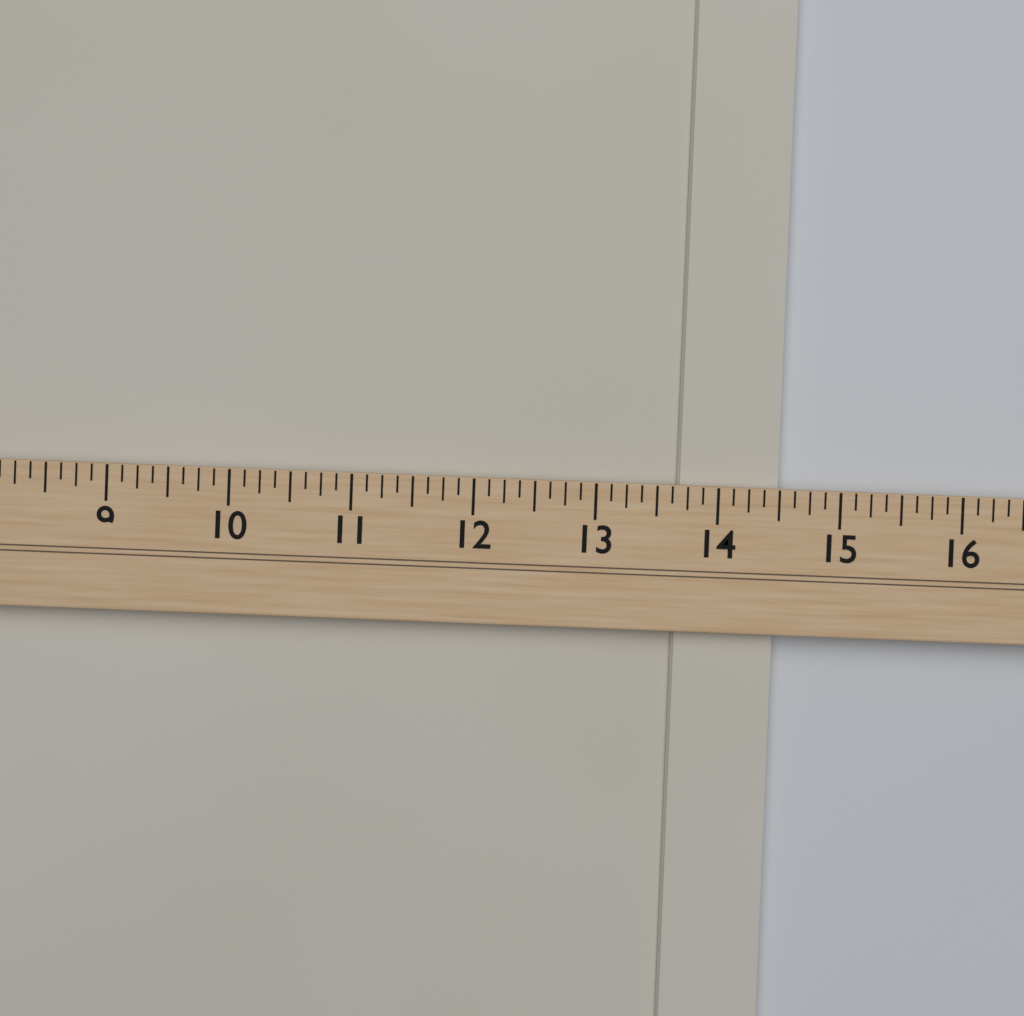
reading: 14.500 (no unit)
